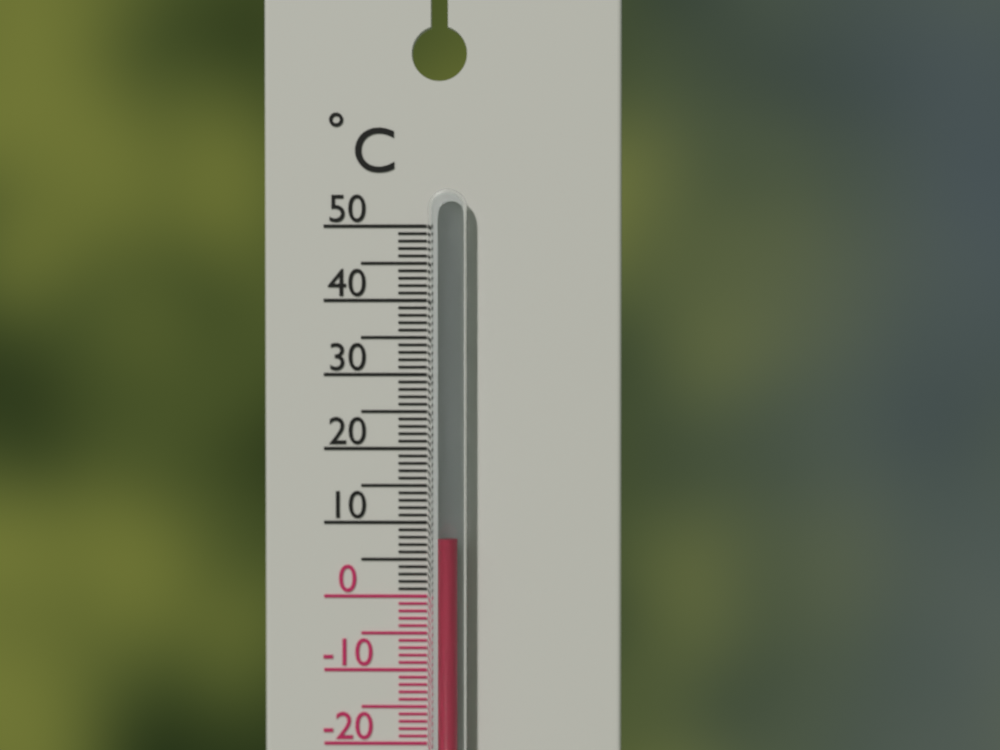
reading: 8 °C
